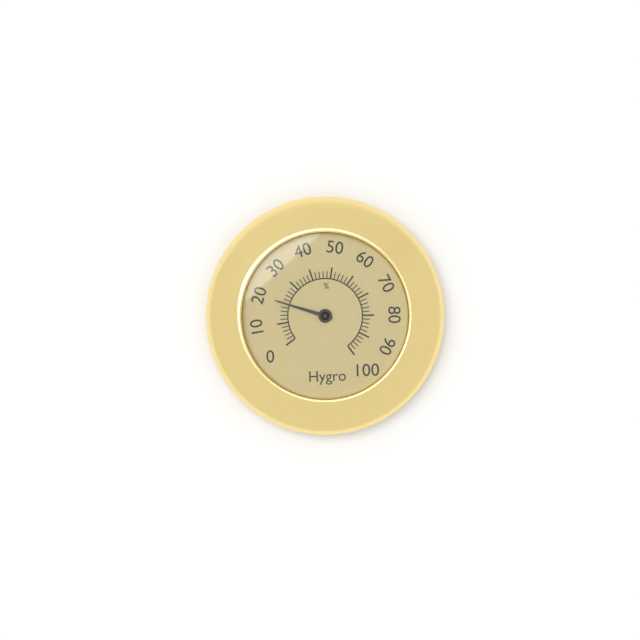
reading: 20 %
